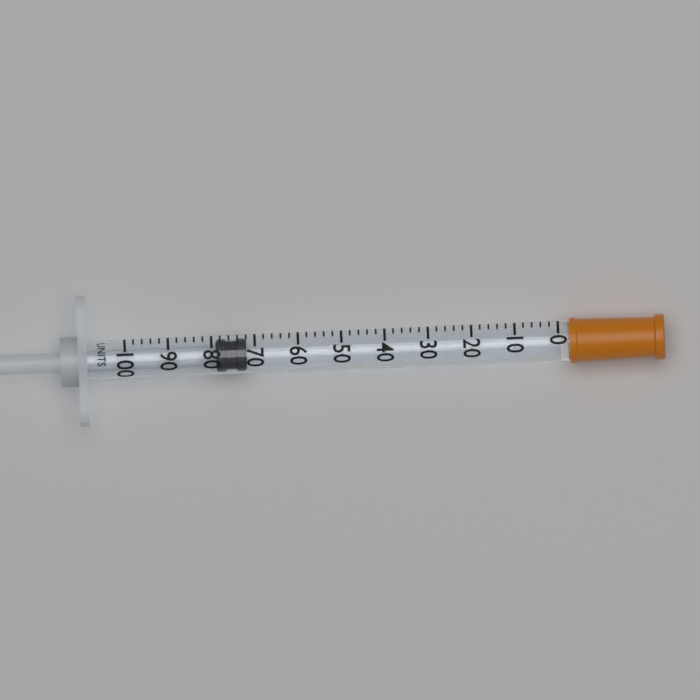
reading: 72 units
